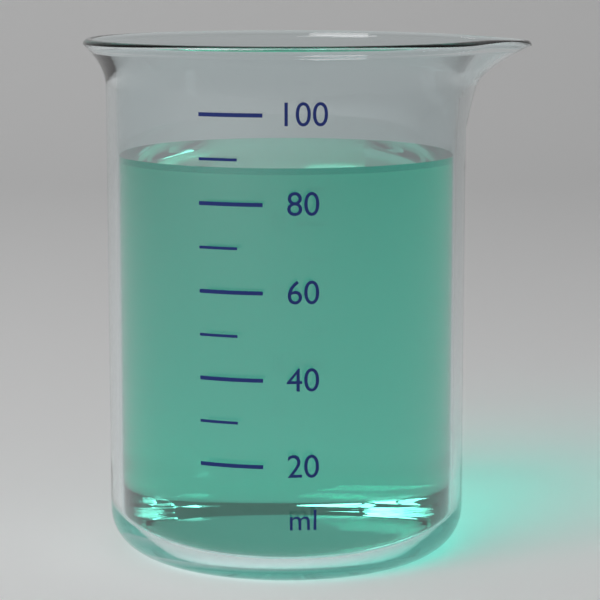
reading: 88 ml
